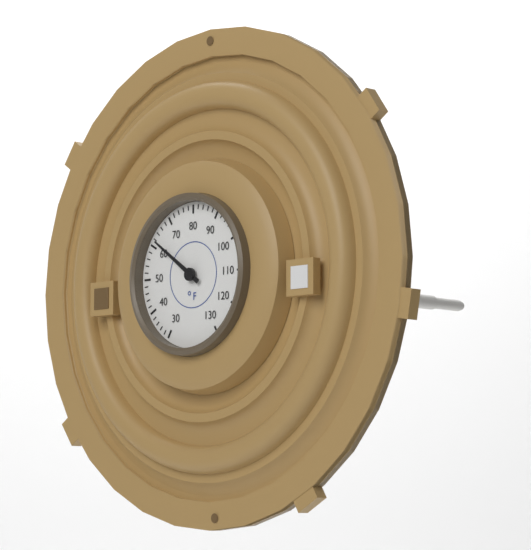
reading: 62 °F
